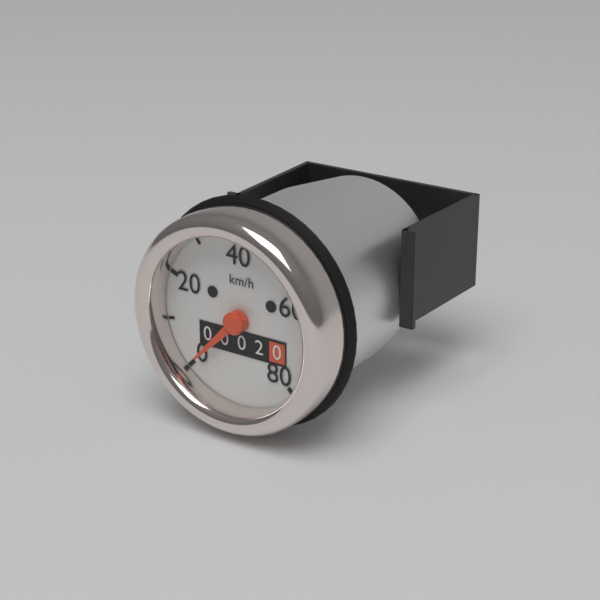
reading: 0 km/h
